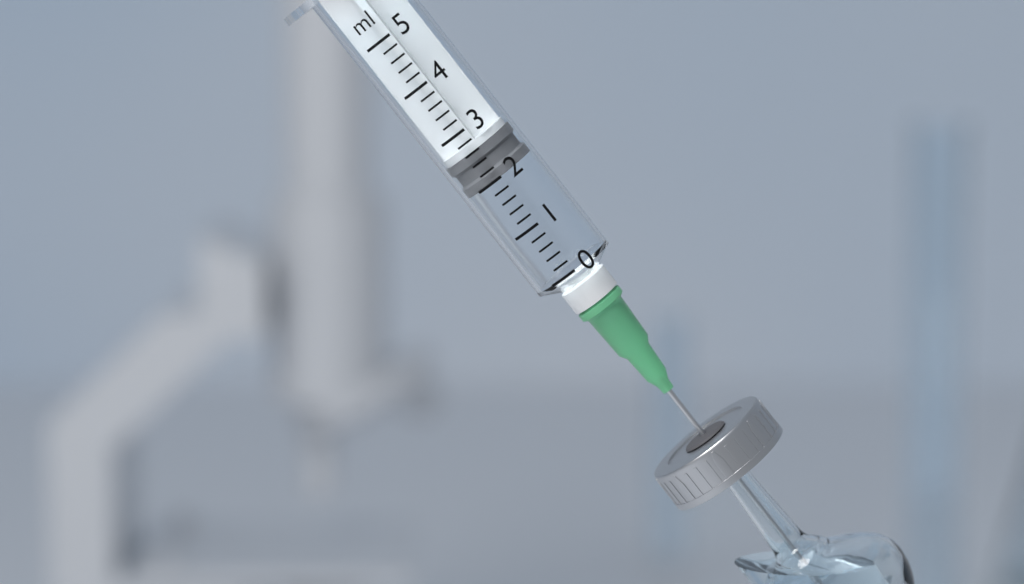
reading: 2.0 ml
